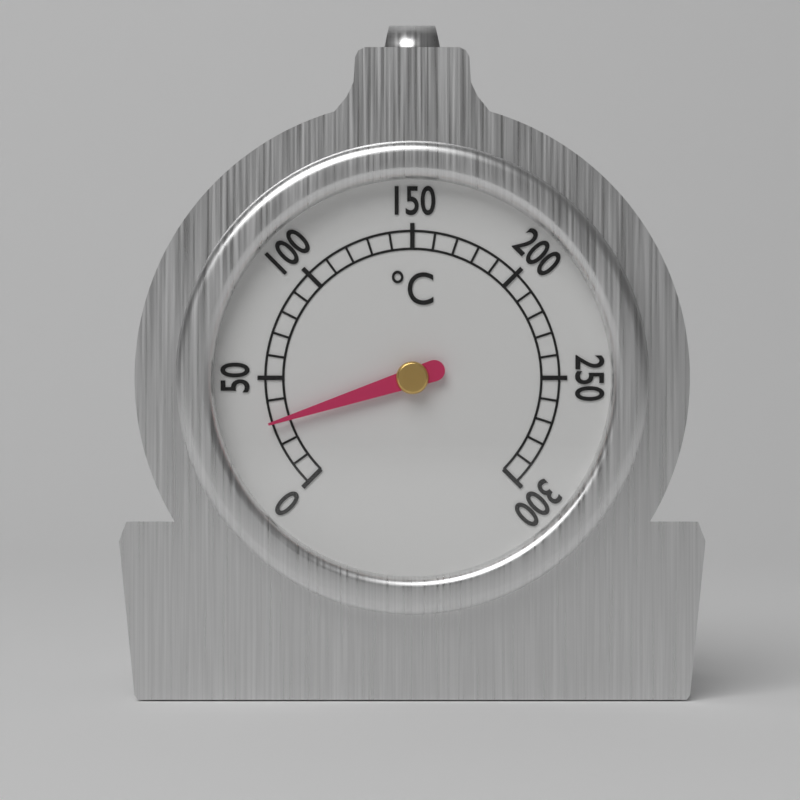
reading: 30 °C
